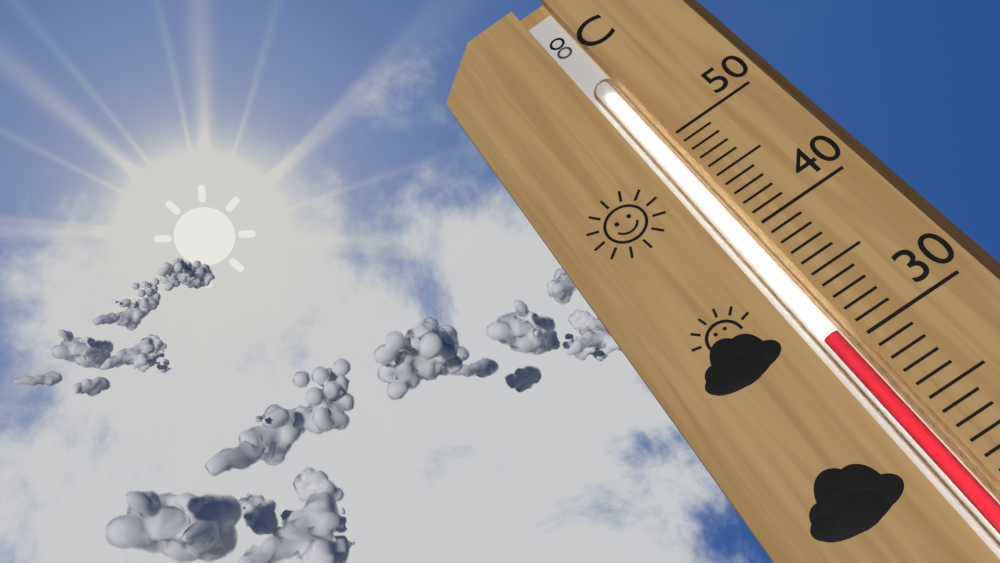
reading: 31 °C
